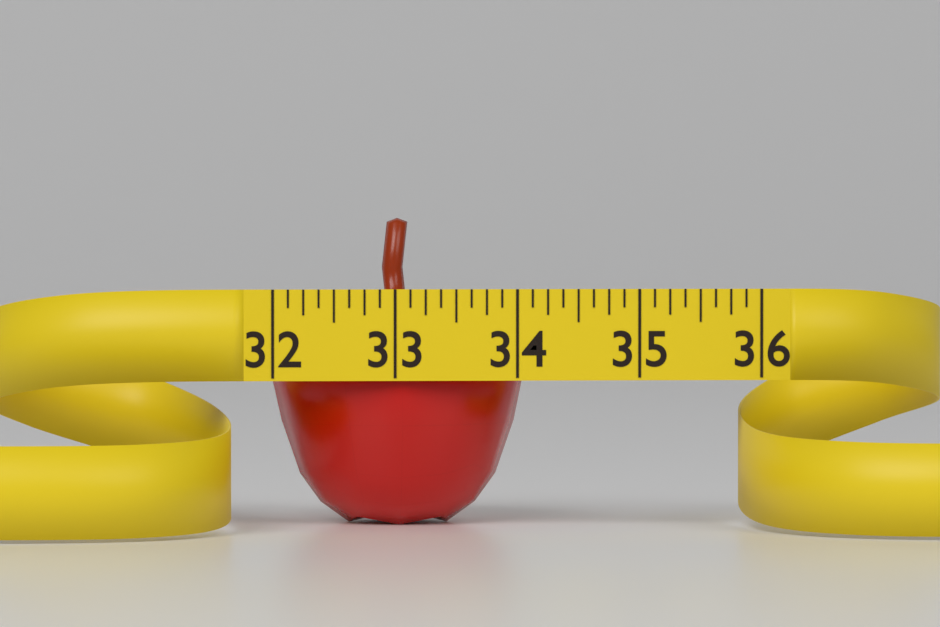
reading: 34.125 (no unit)
